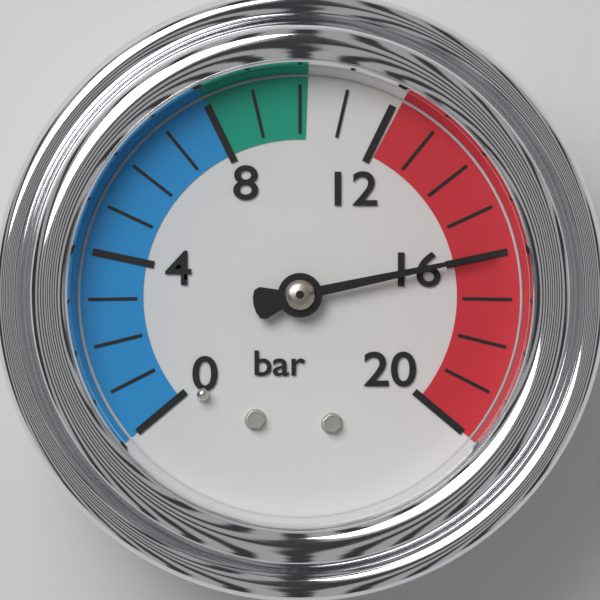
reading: 16 bar
